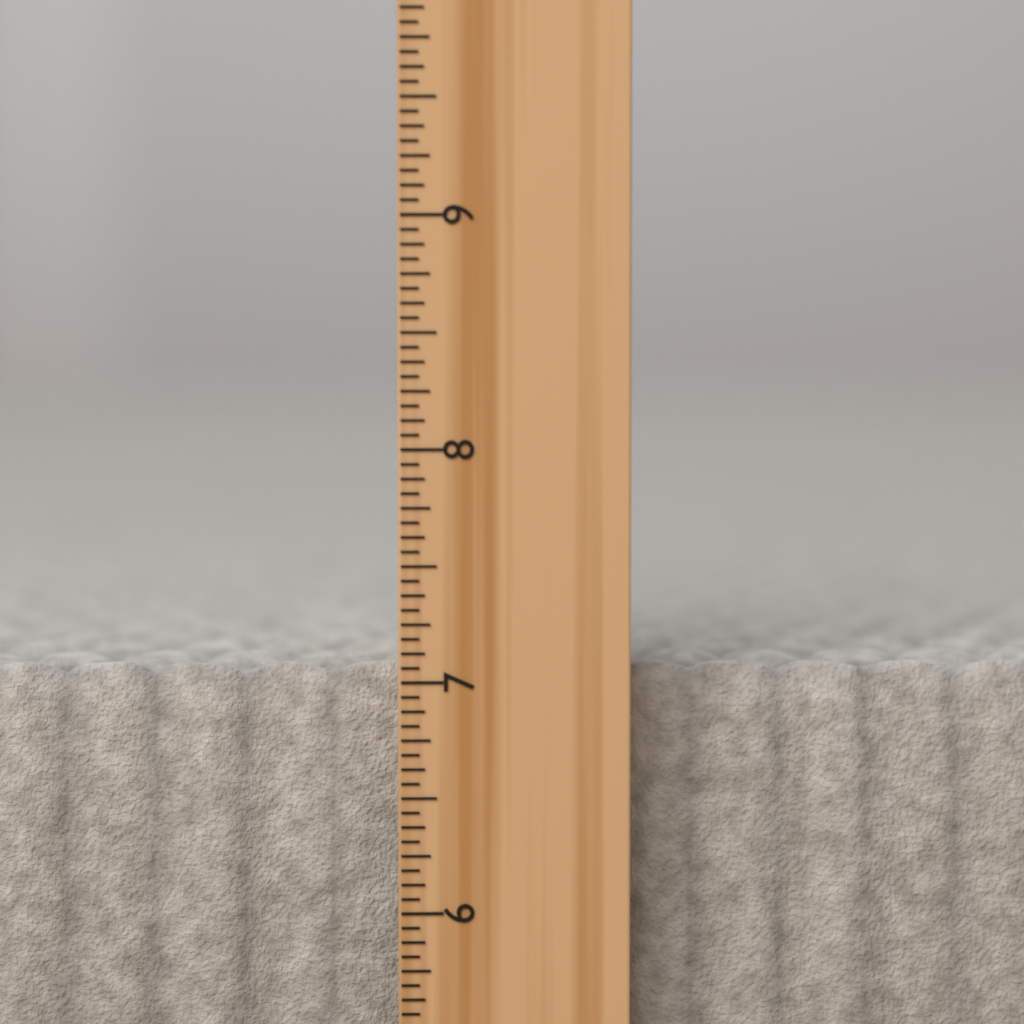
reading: 7.0625 inch
